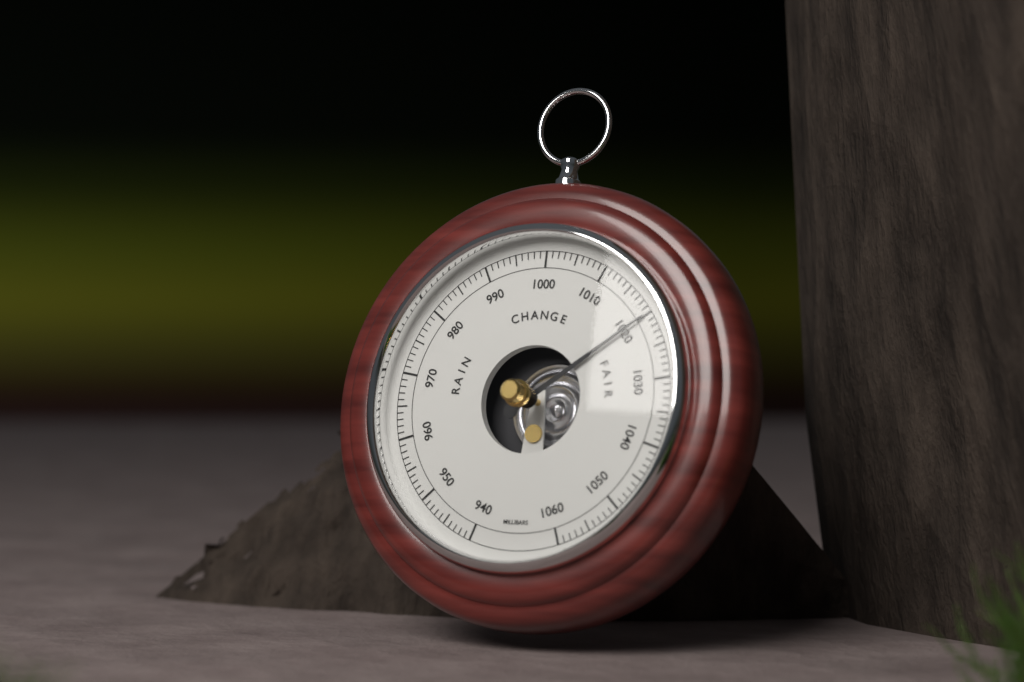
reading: 1020 mbar
